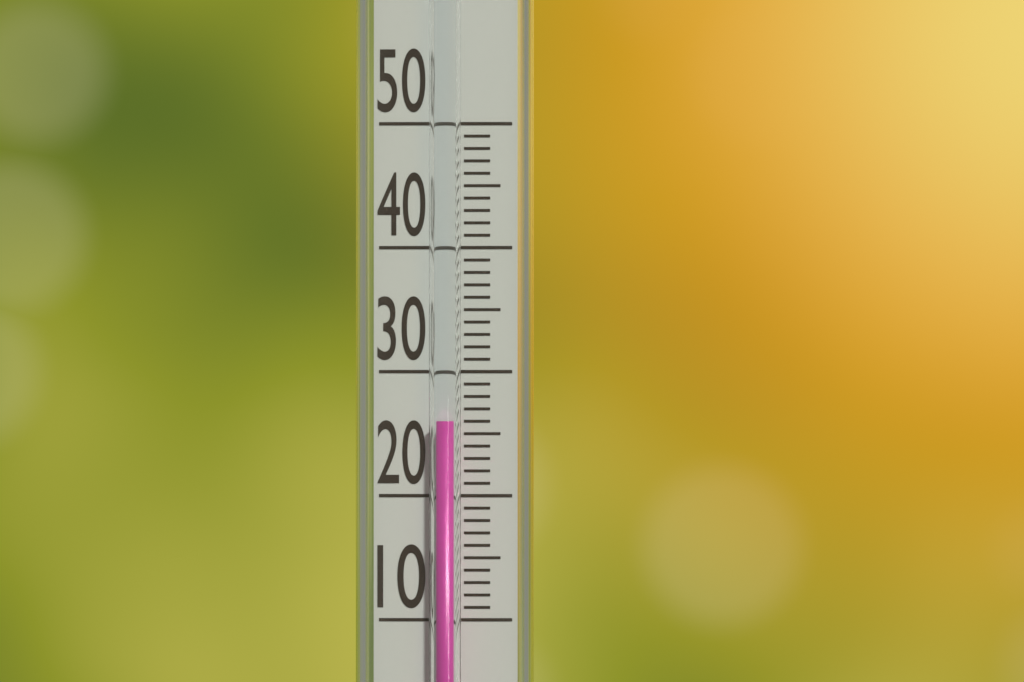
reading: 26 (no unit)
